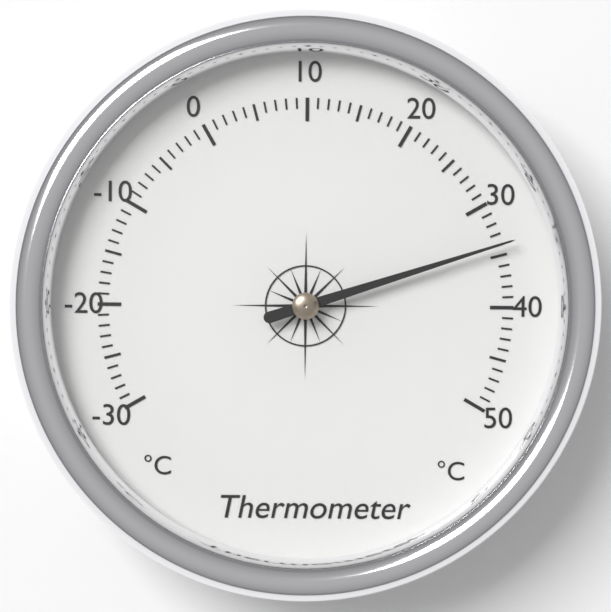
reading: 34 °C
